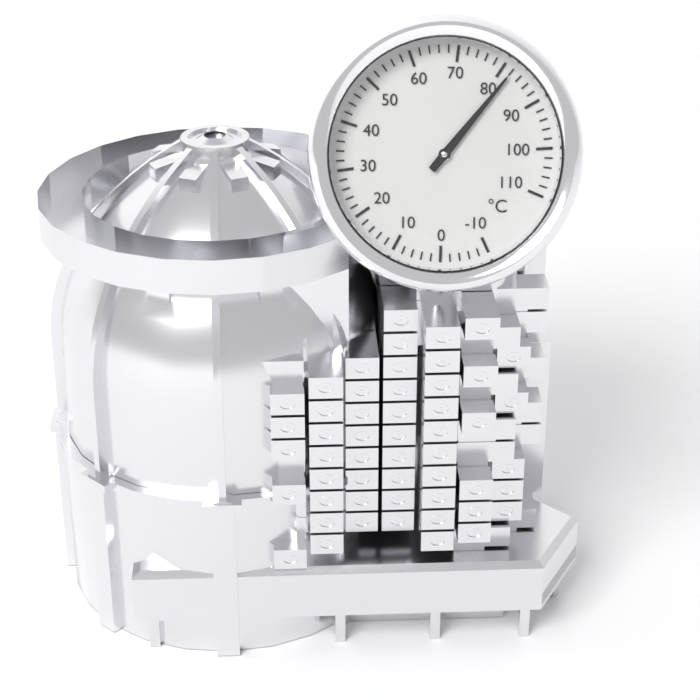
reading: 82 °C
